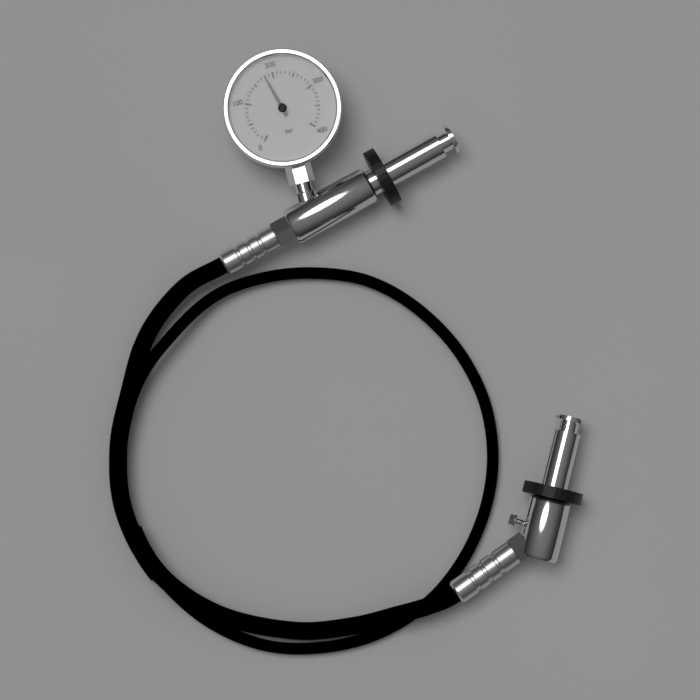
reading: 180 bar
